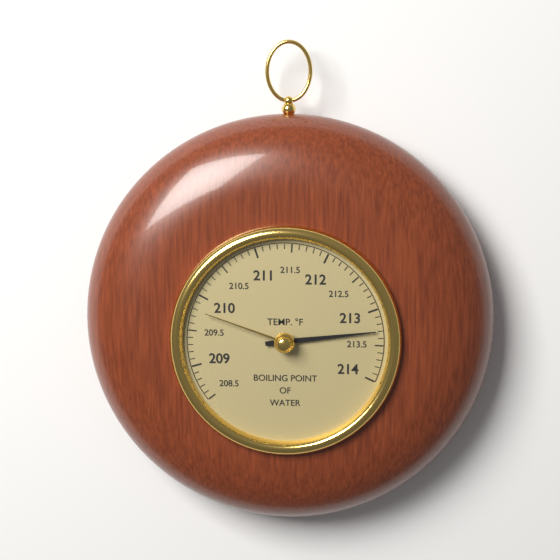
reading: 213.3 °F
